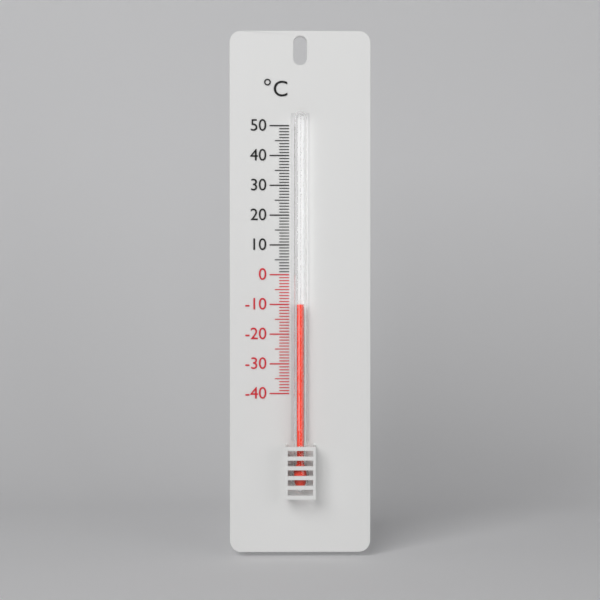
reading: -10 °C
